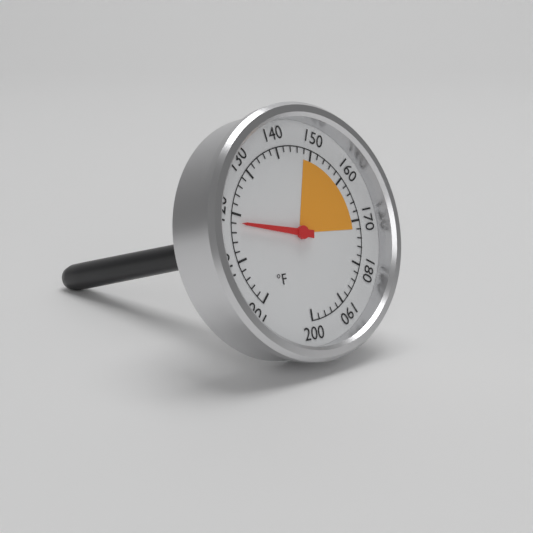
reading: 118 °F
